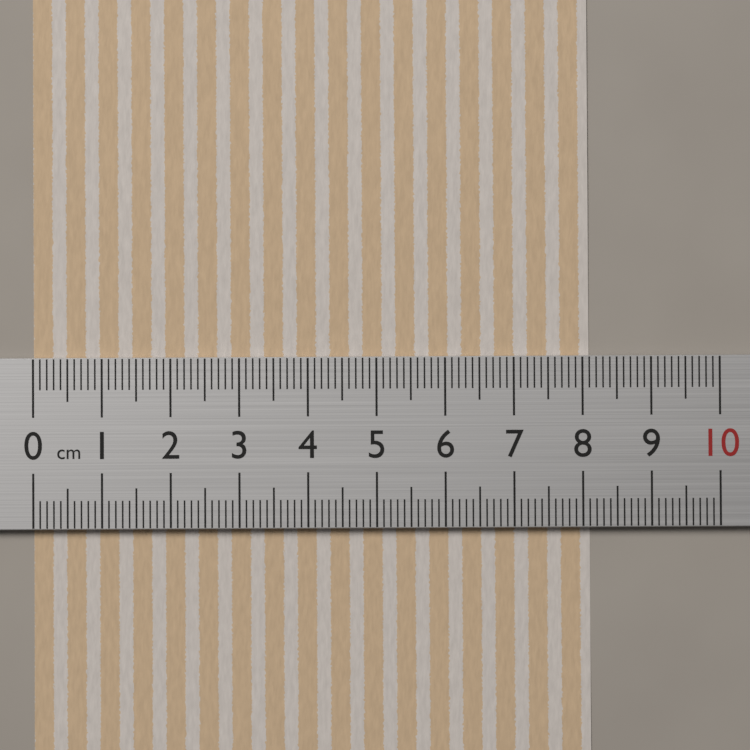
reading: 8.1 cm
